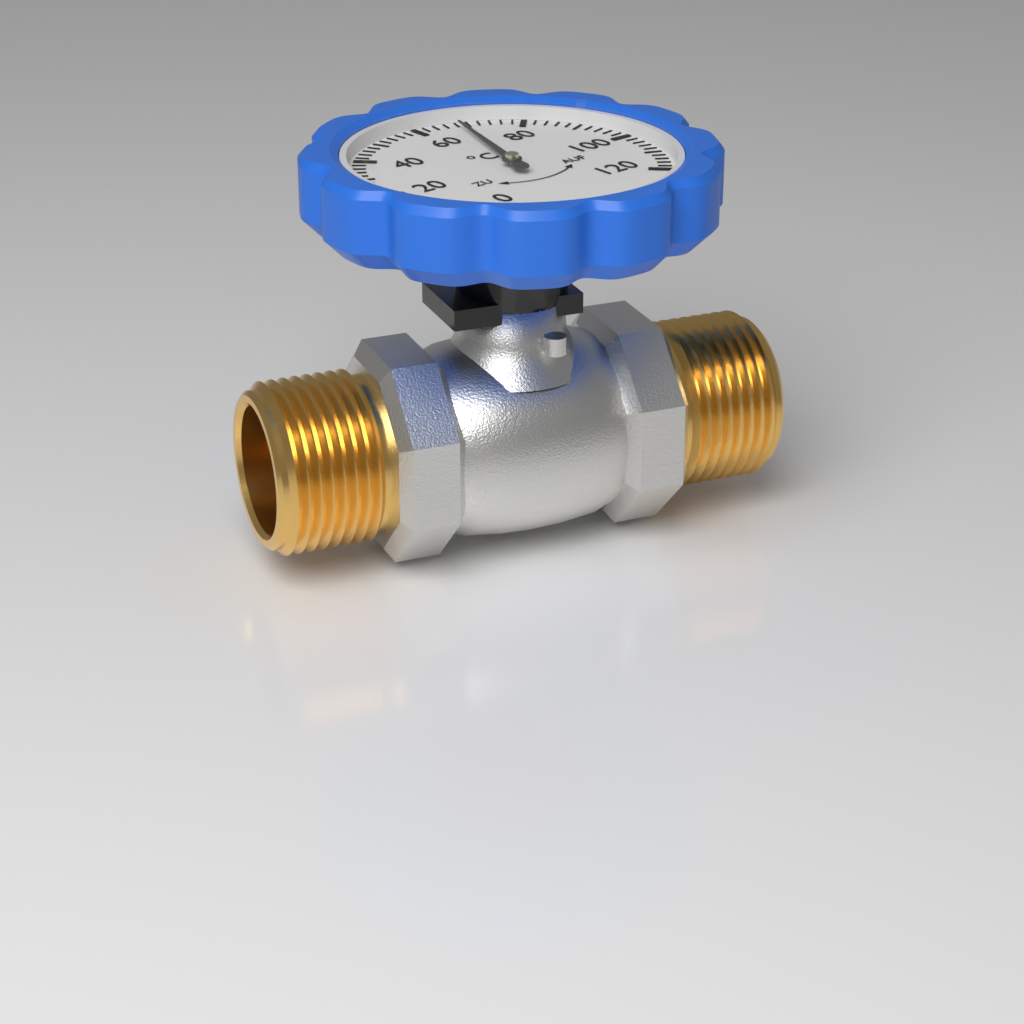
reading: 68 °C
